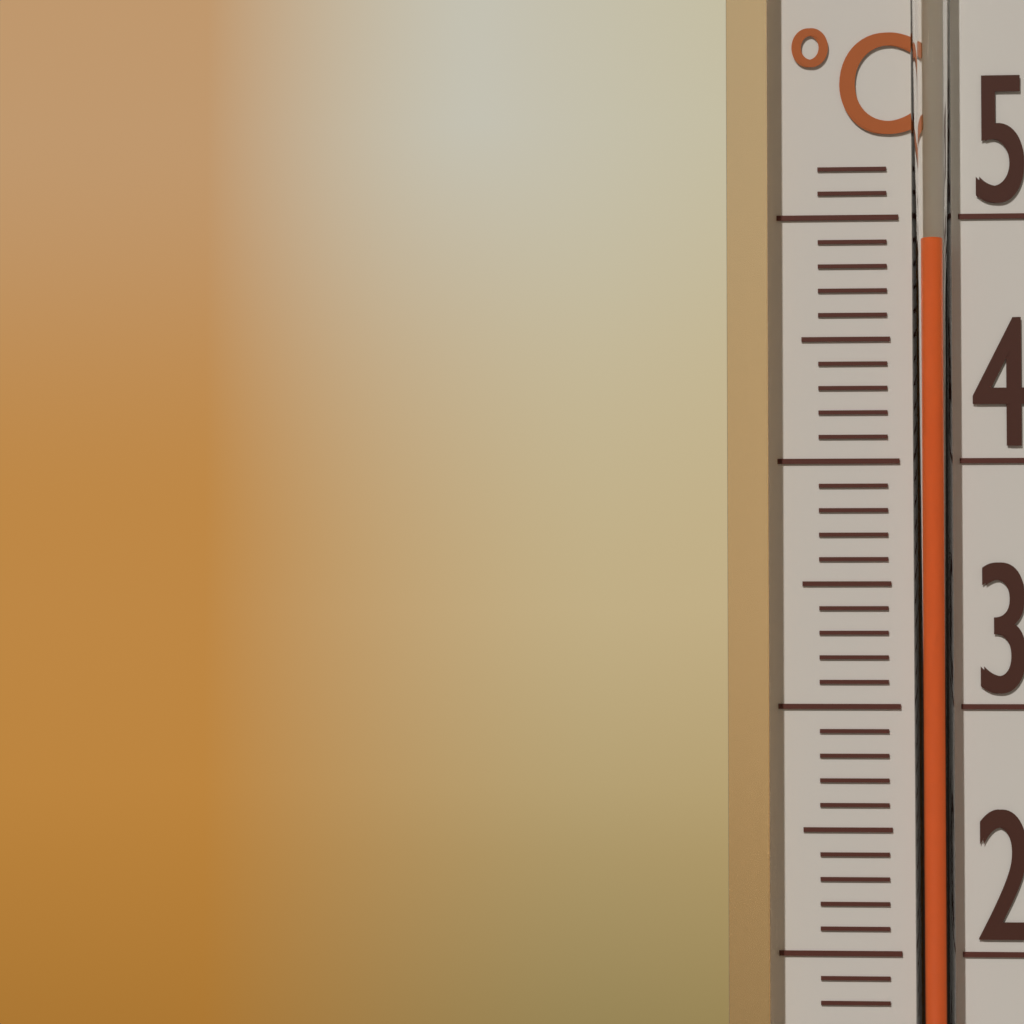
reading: 49 °C
